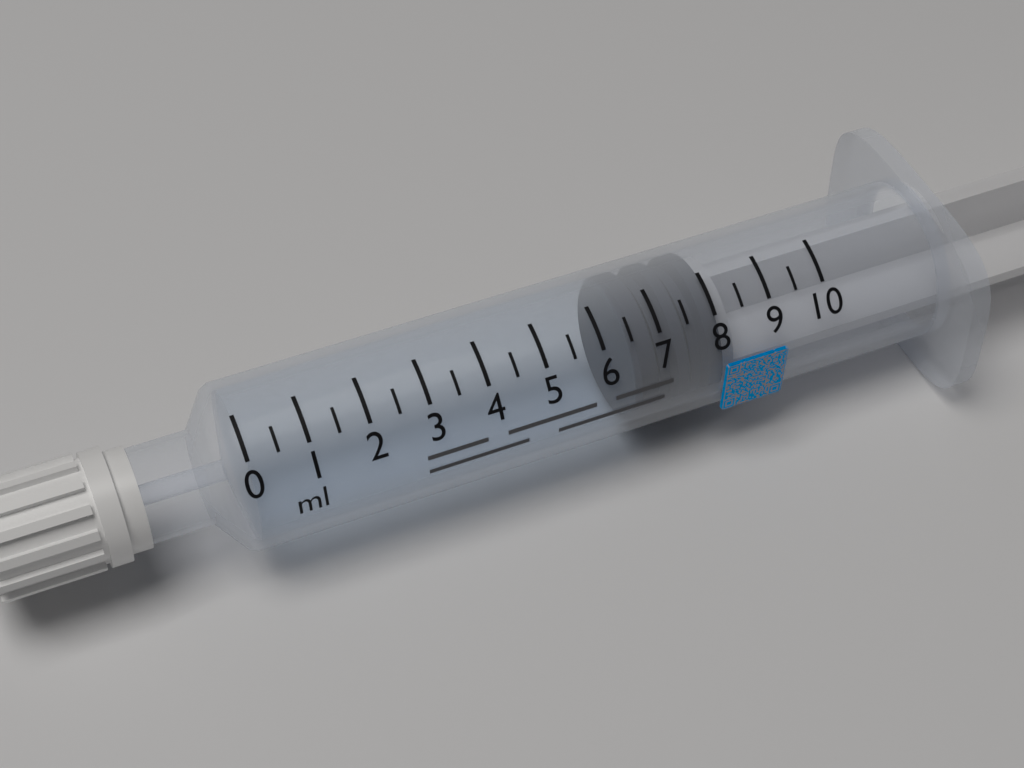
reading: 6.5 ml
